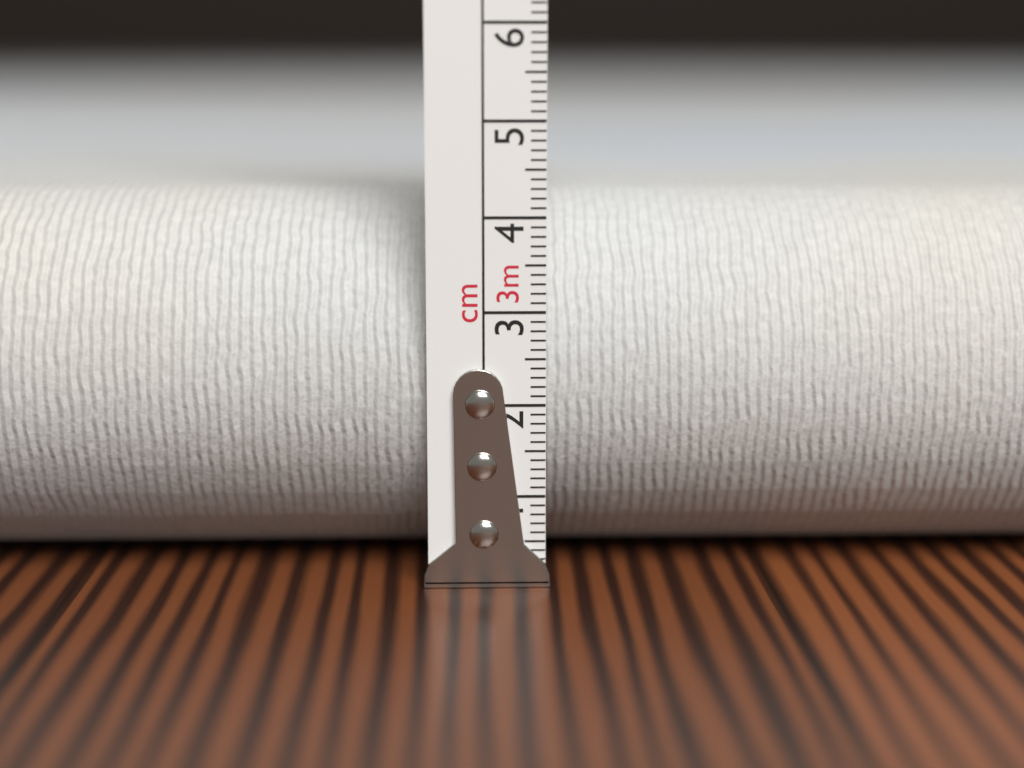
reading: 4.2 cm
